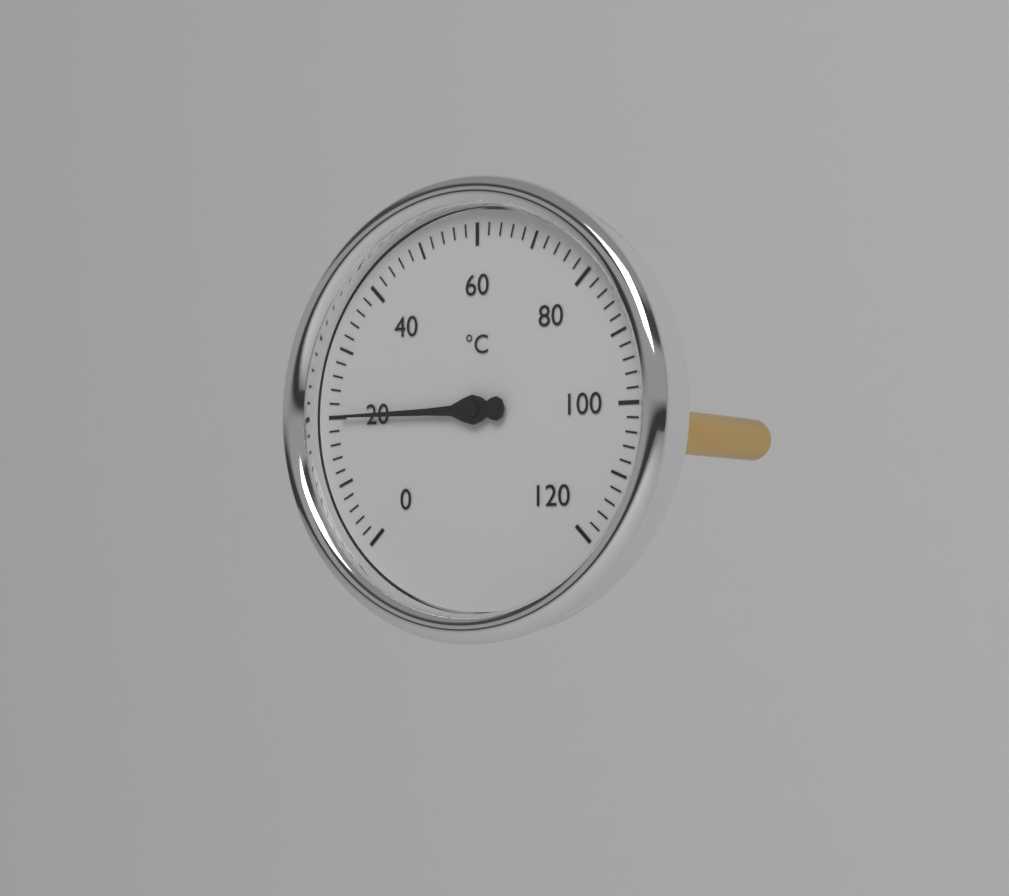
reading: 20 °C
